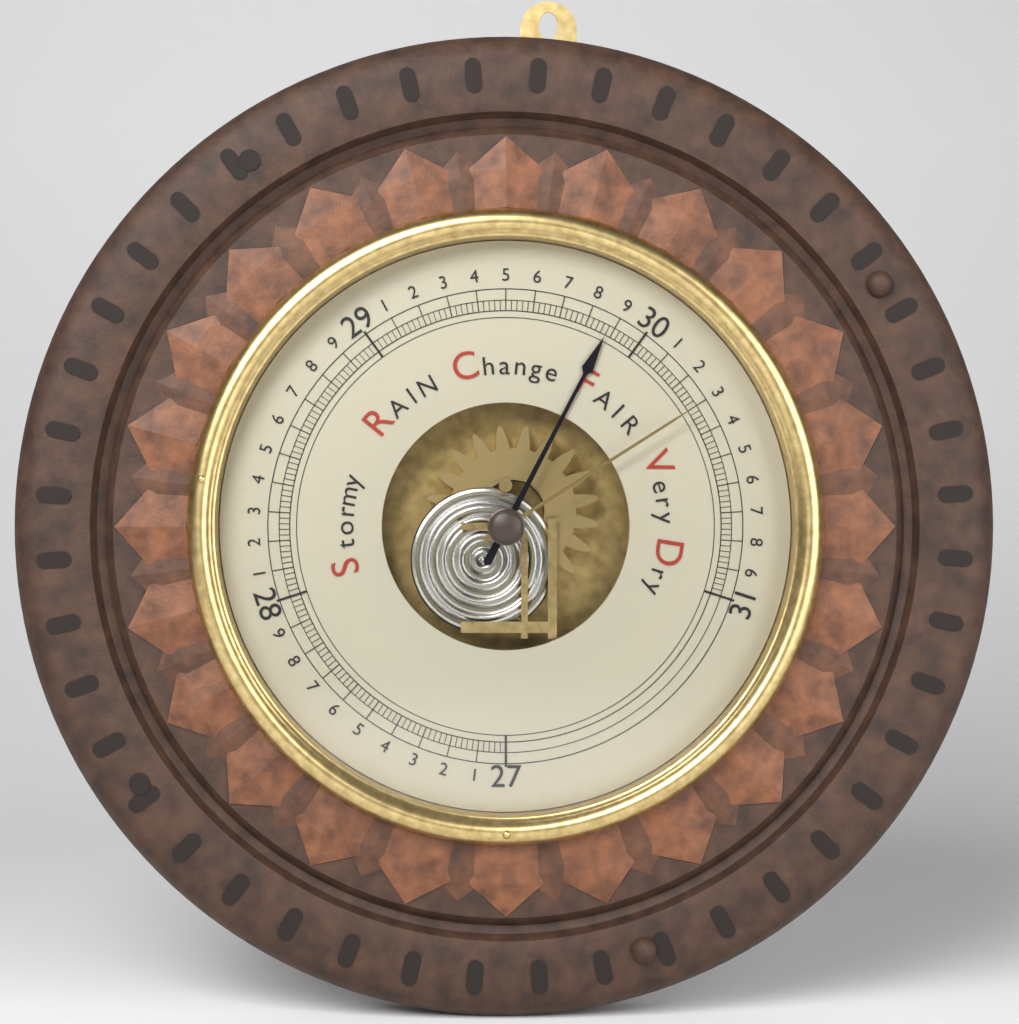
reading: 29.88 inHg
